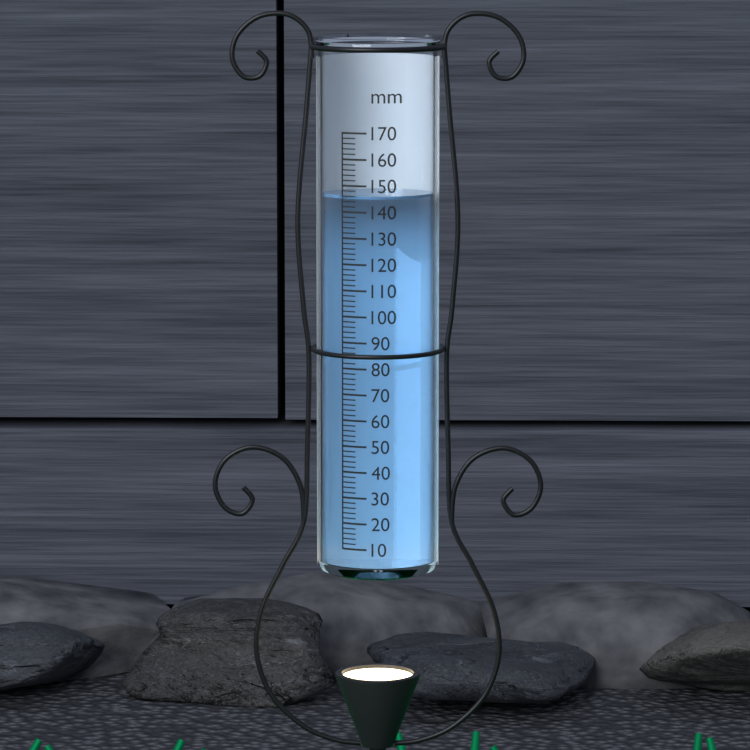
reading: 146 mm
